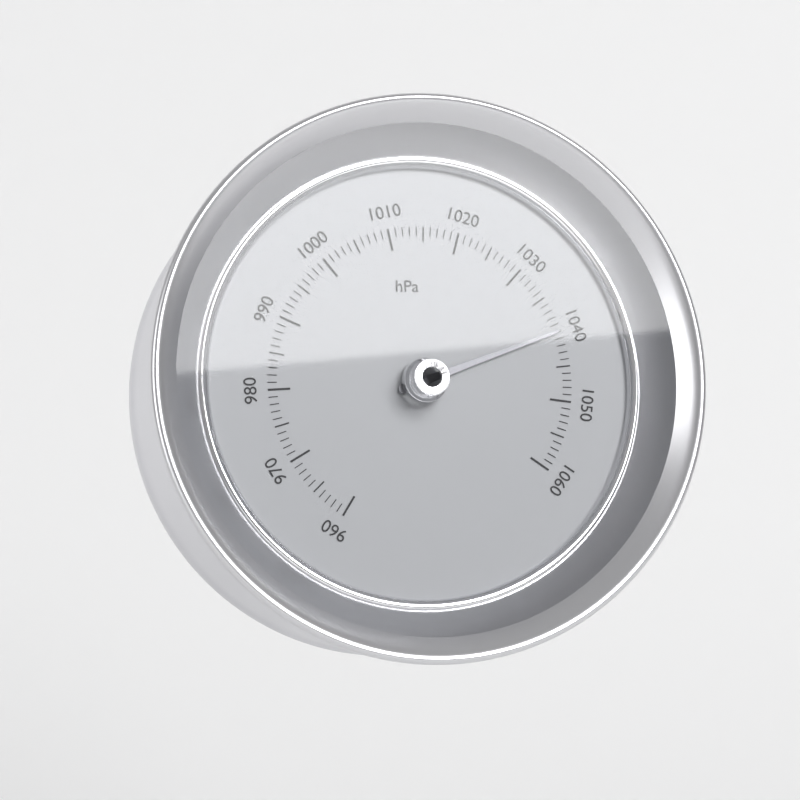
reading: 1040 hPa
